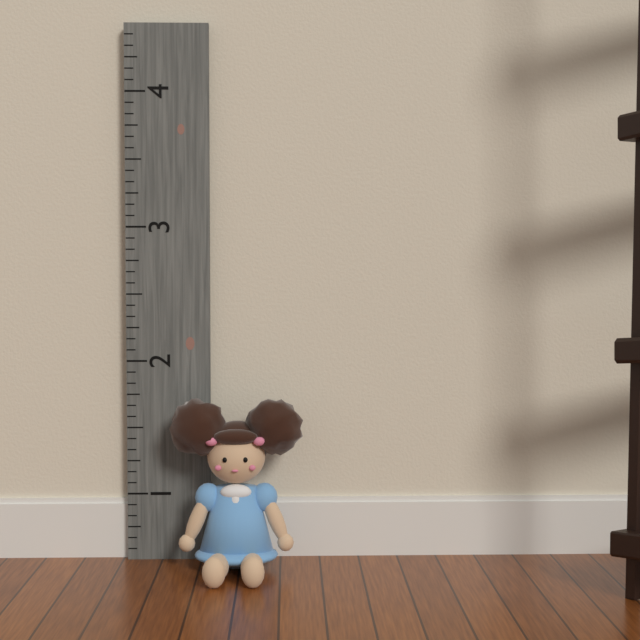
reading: 1.750000 (no unit)
